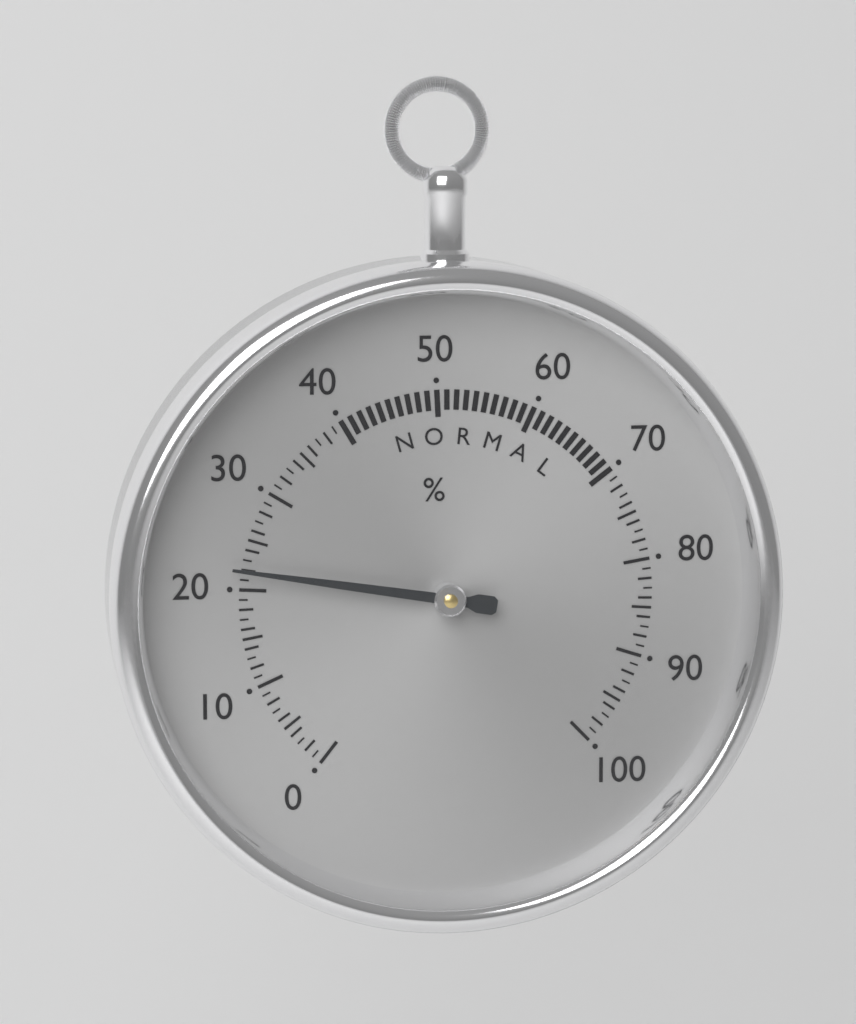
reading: 22 %
